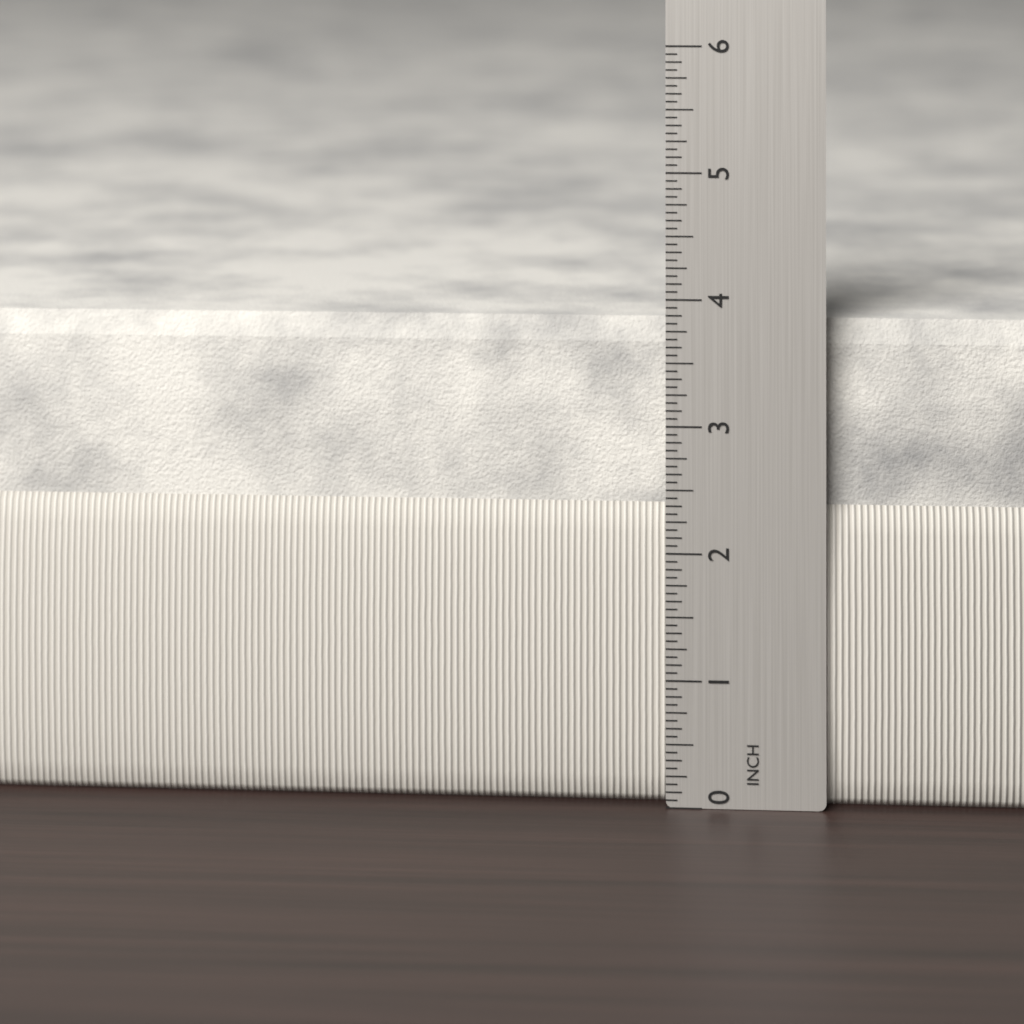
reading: 3.8125 in
